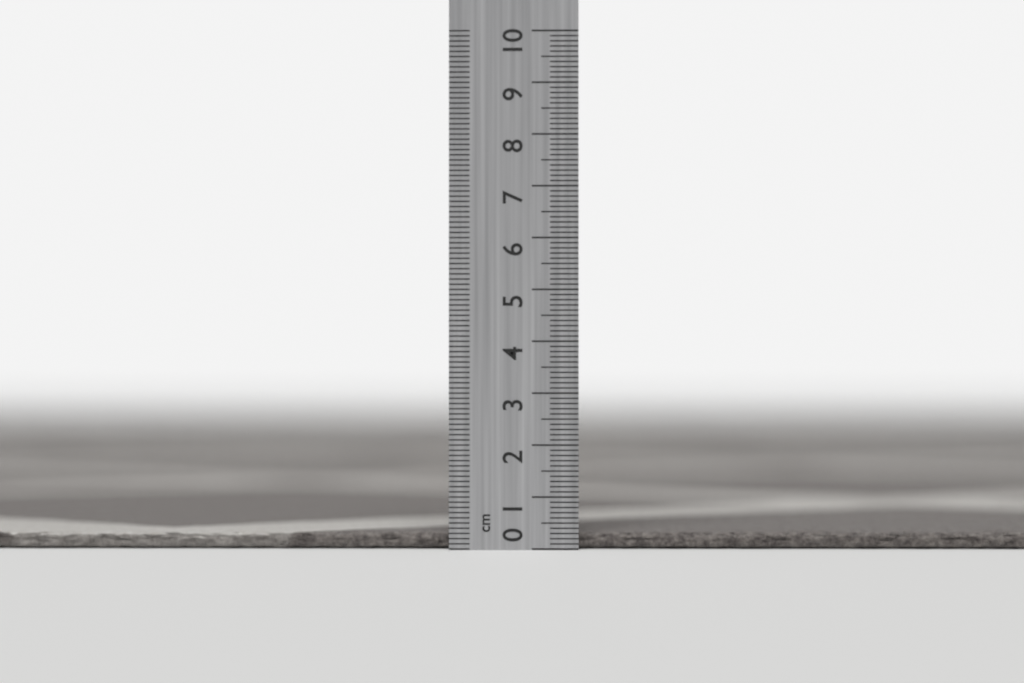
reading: 0.3 cm
